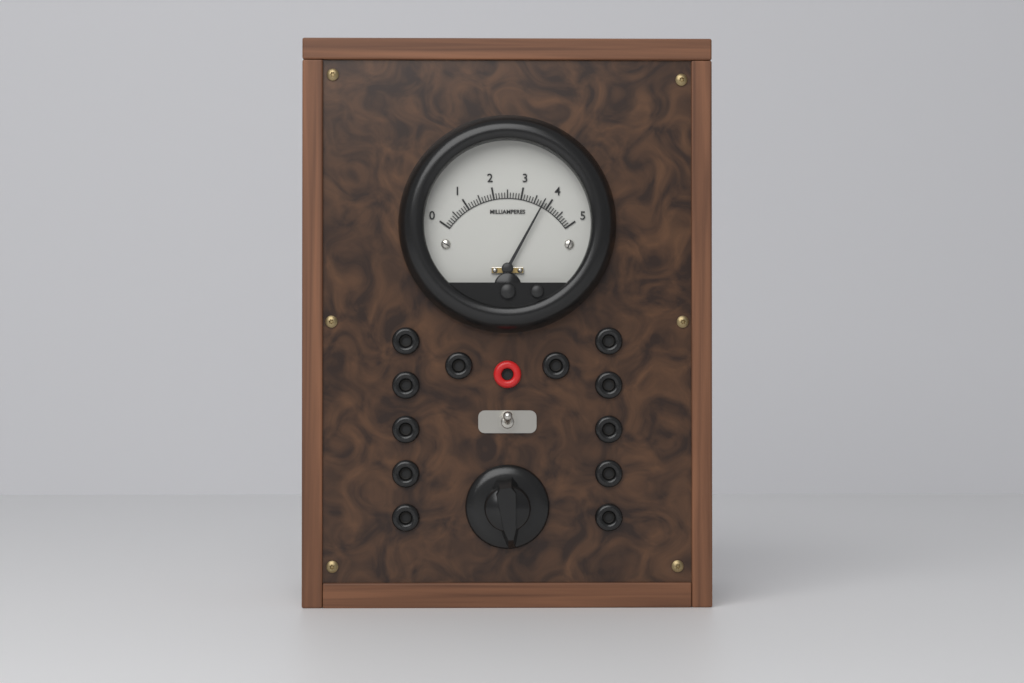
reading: 3.8 mA
